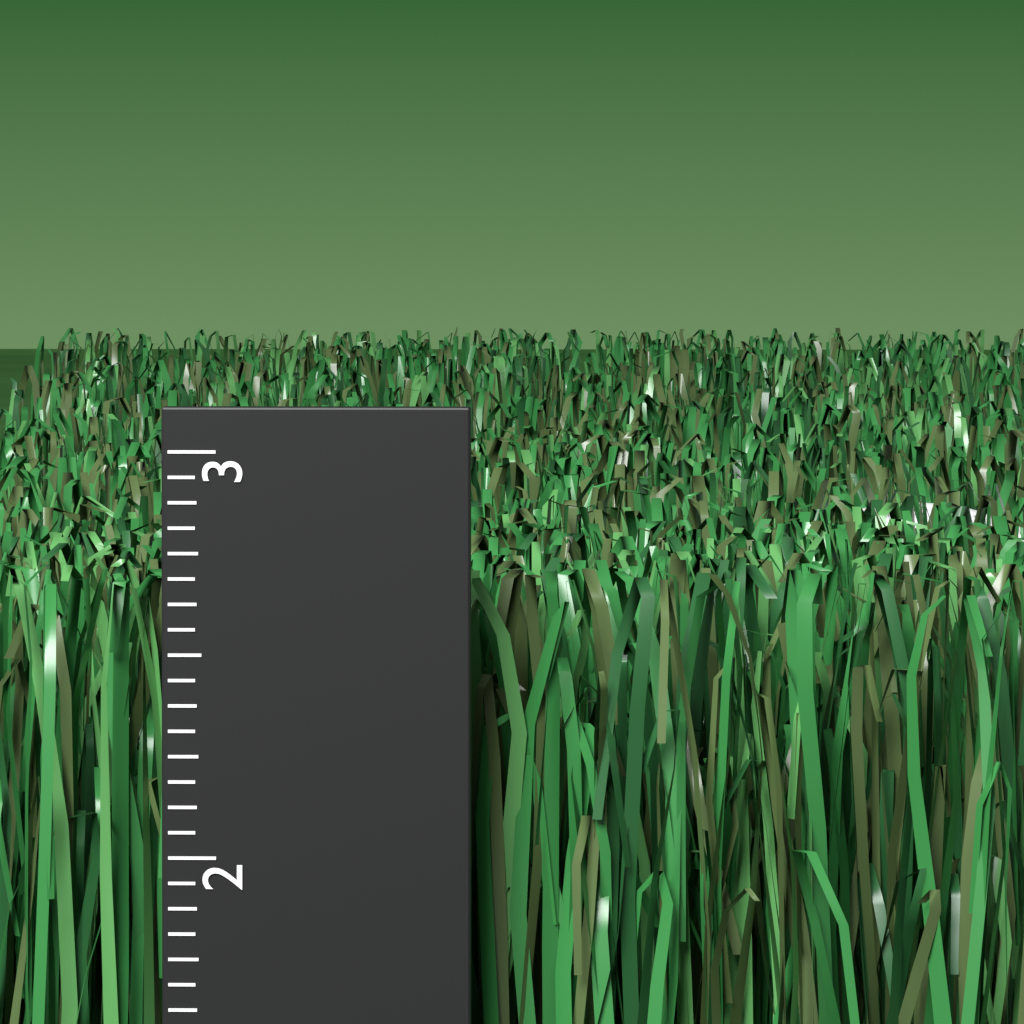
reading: 2.6875 (no unit)
